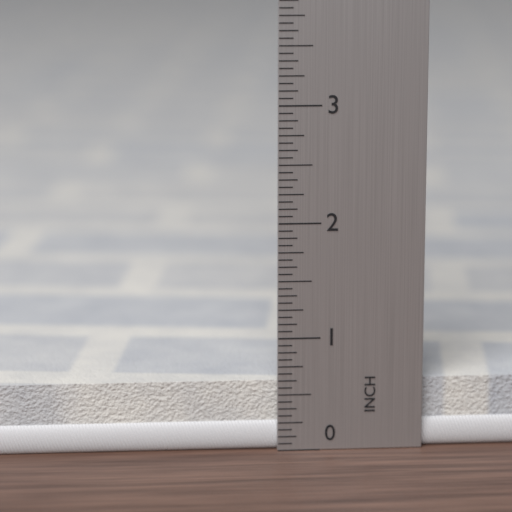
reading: 0.6250 in
